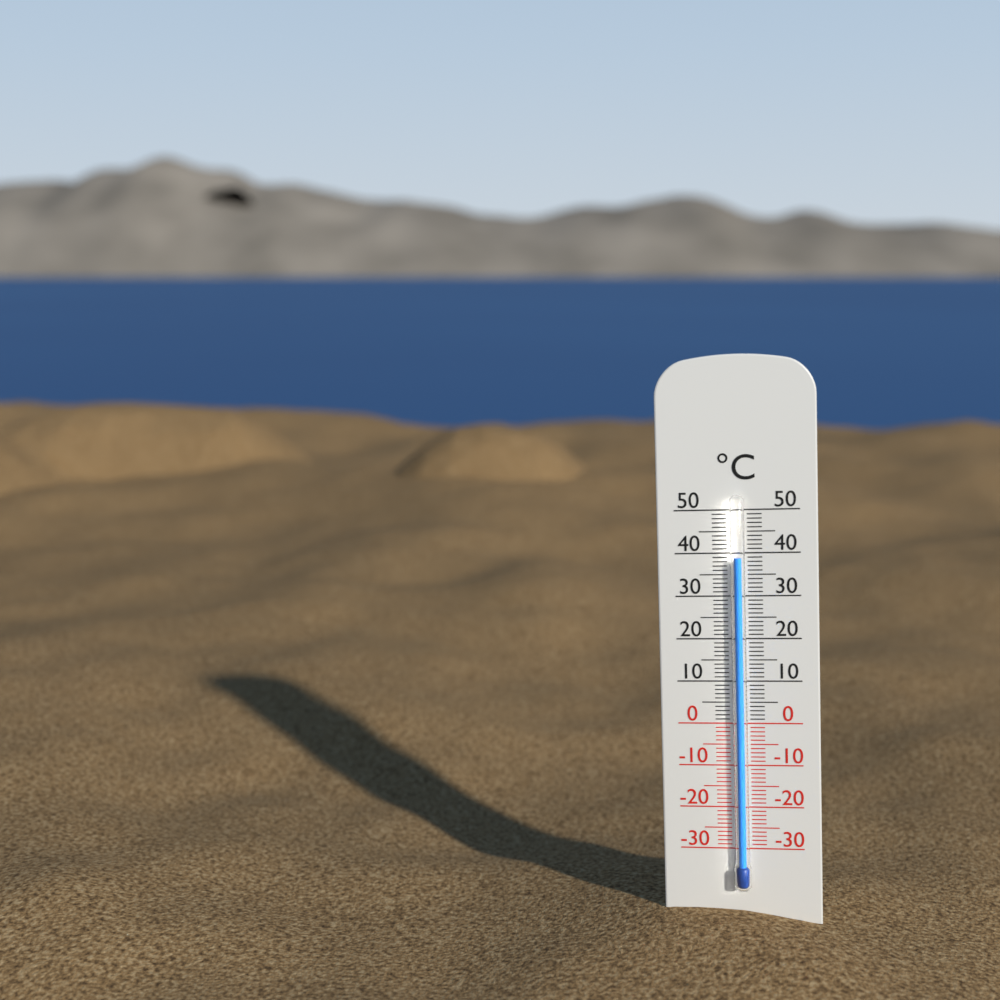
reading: 39 °C
